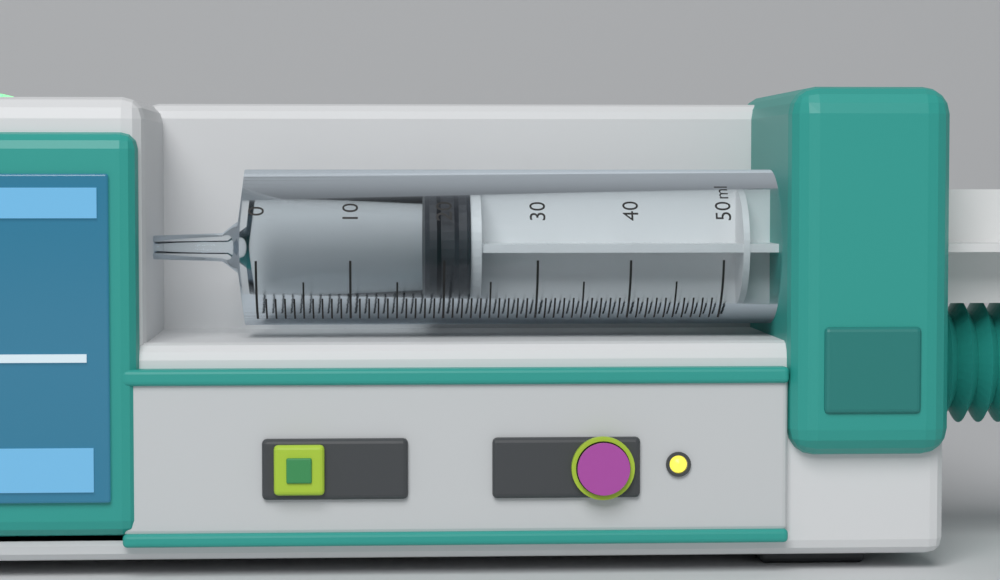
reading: 18 ml
